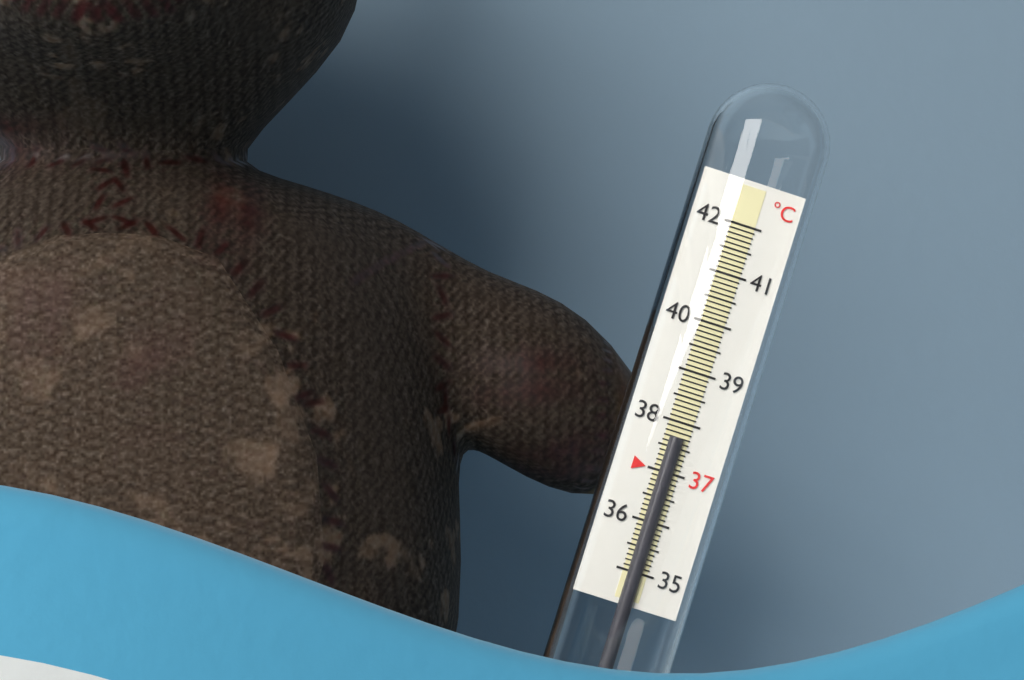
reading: 37.7 °C
